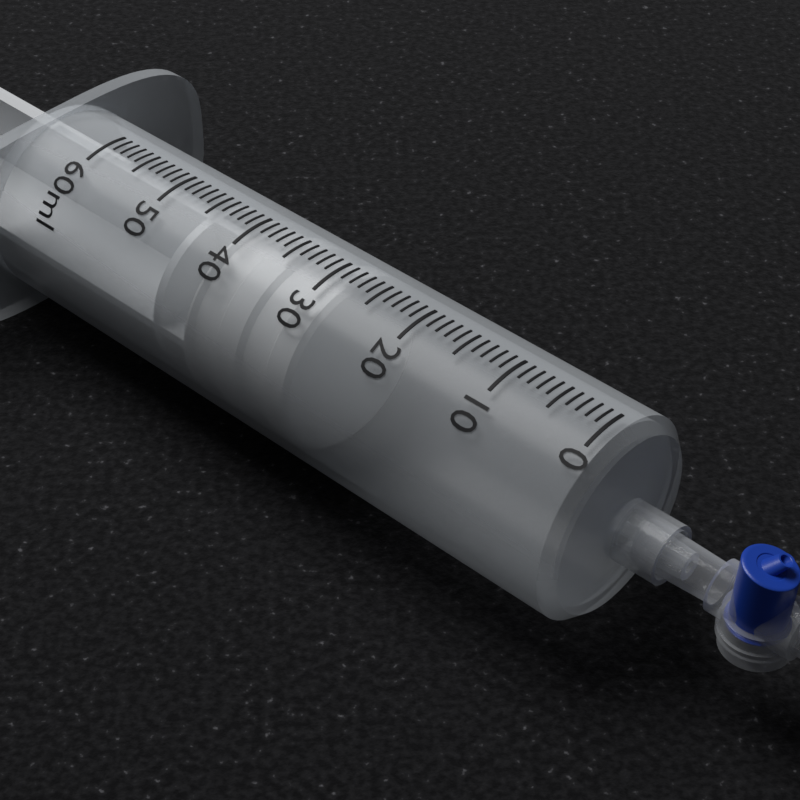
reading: 28 ml
